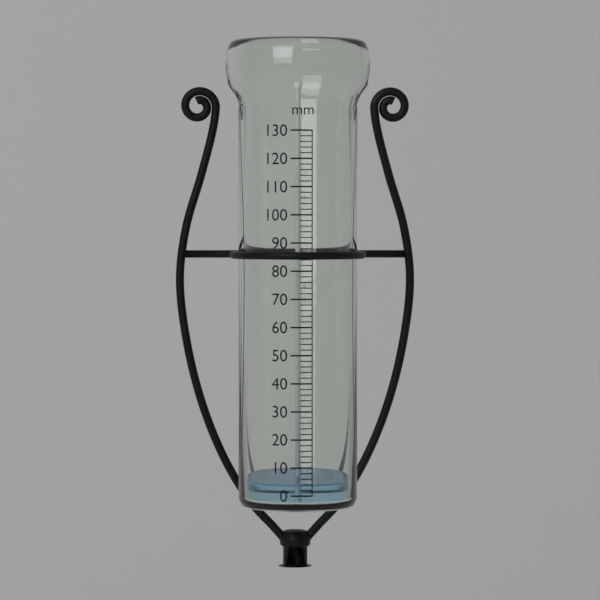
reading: 4 mm
